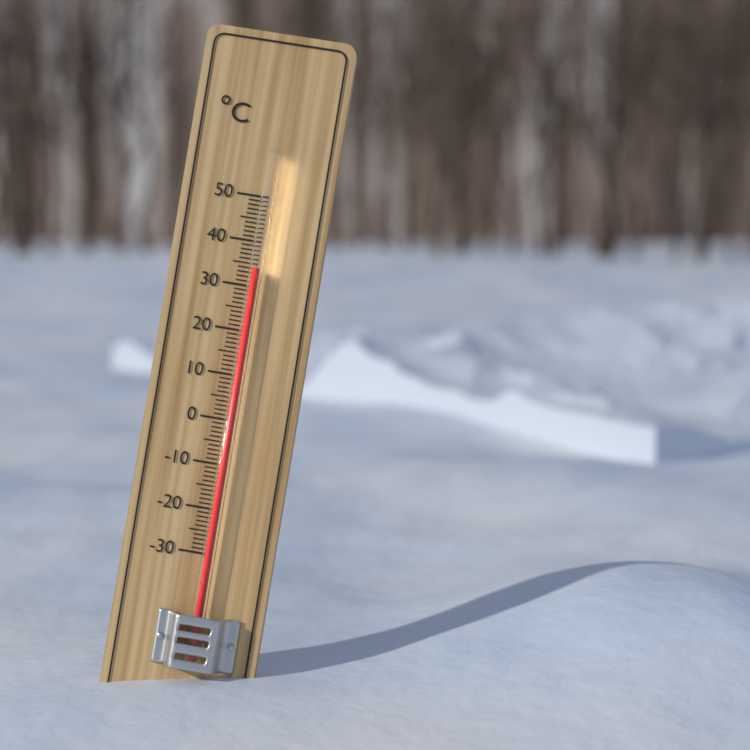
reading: 34 °C
